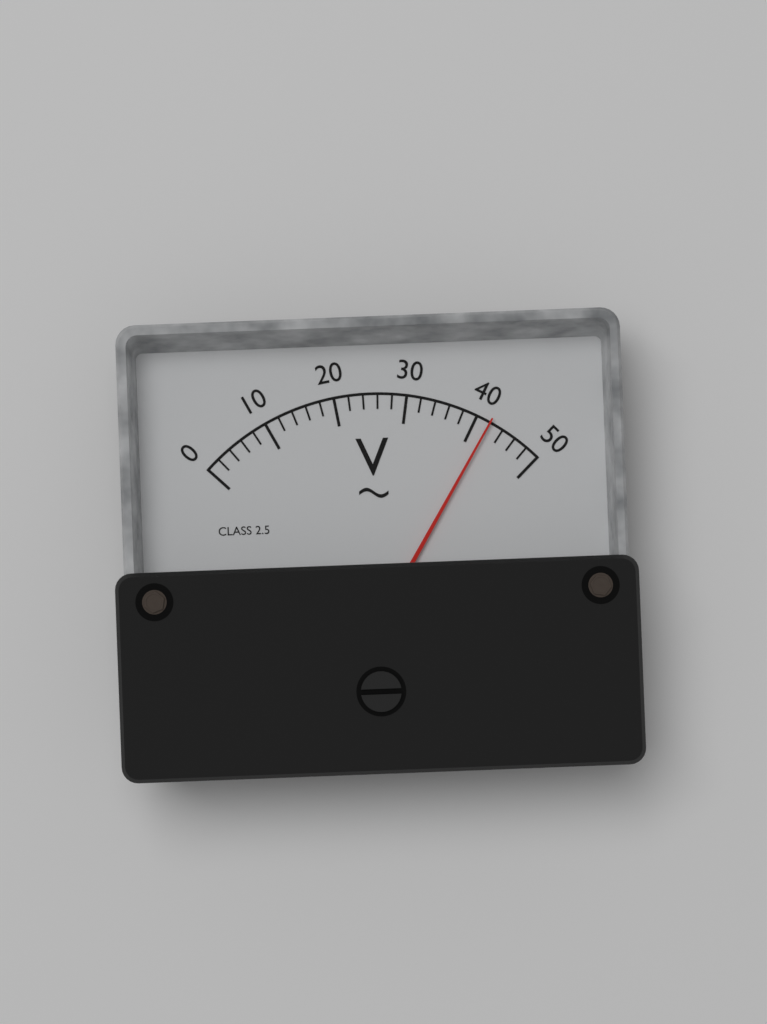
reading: 42 V
